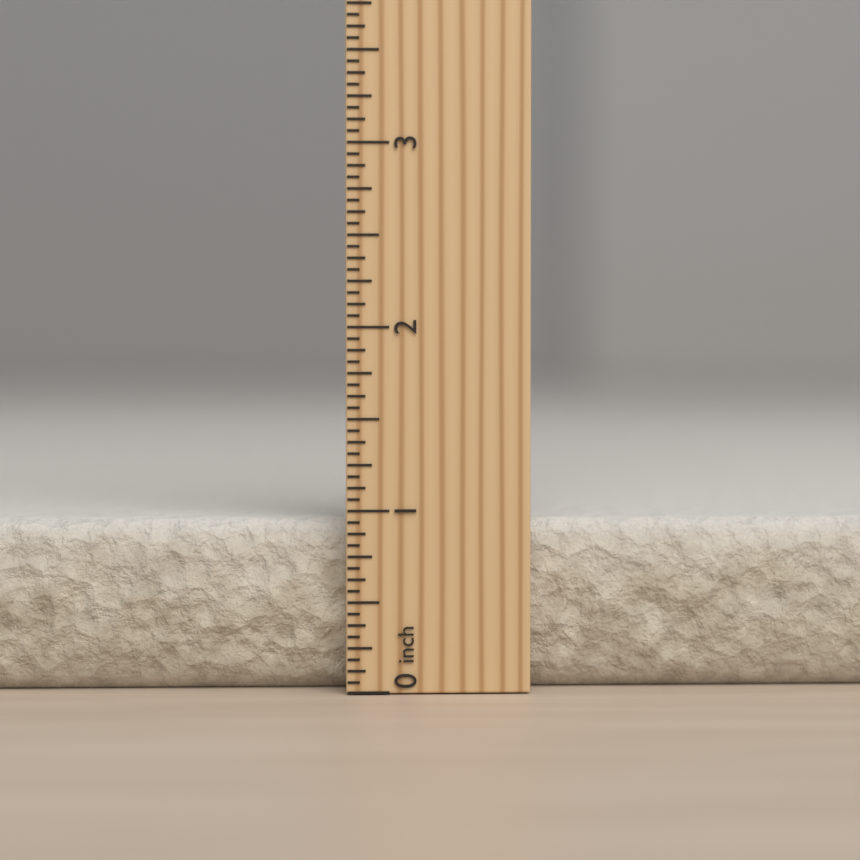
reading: 0.9375 inch
